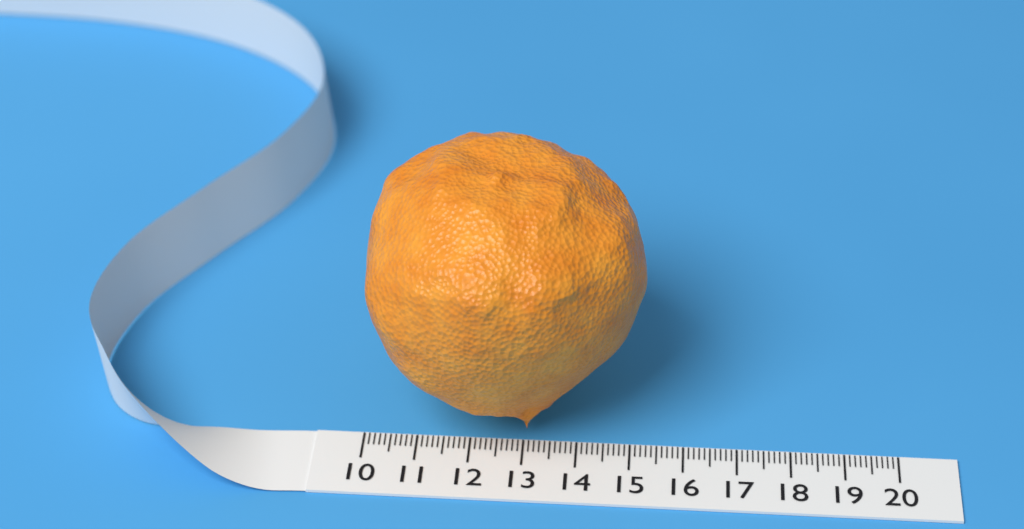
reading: 15.2 (no unit)
